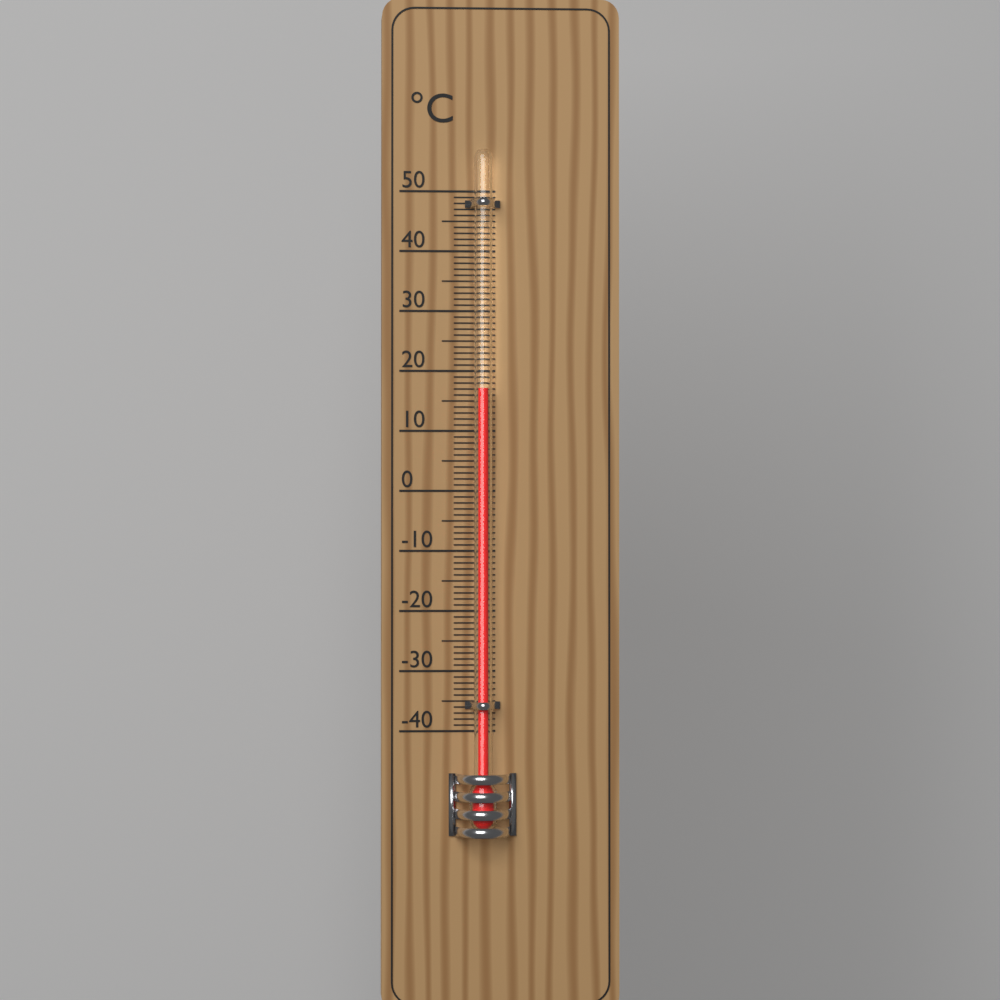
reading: 17 °C
